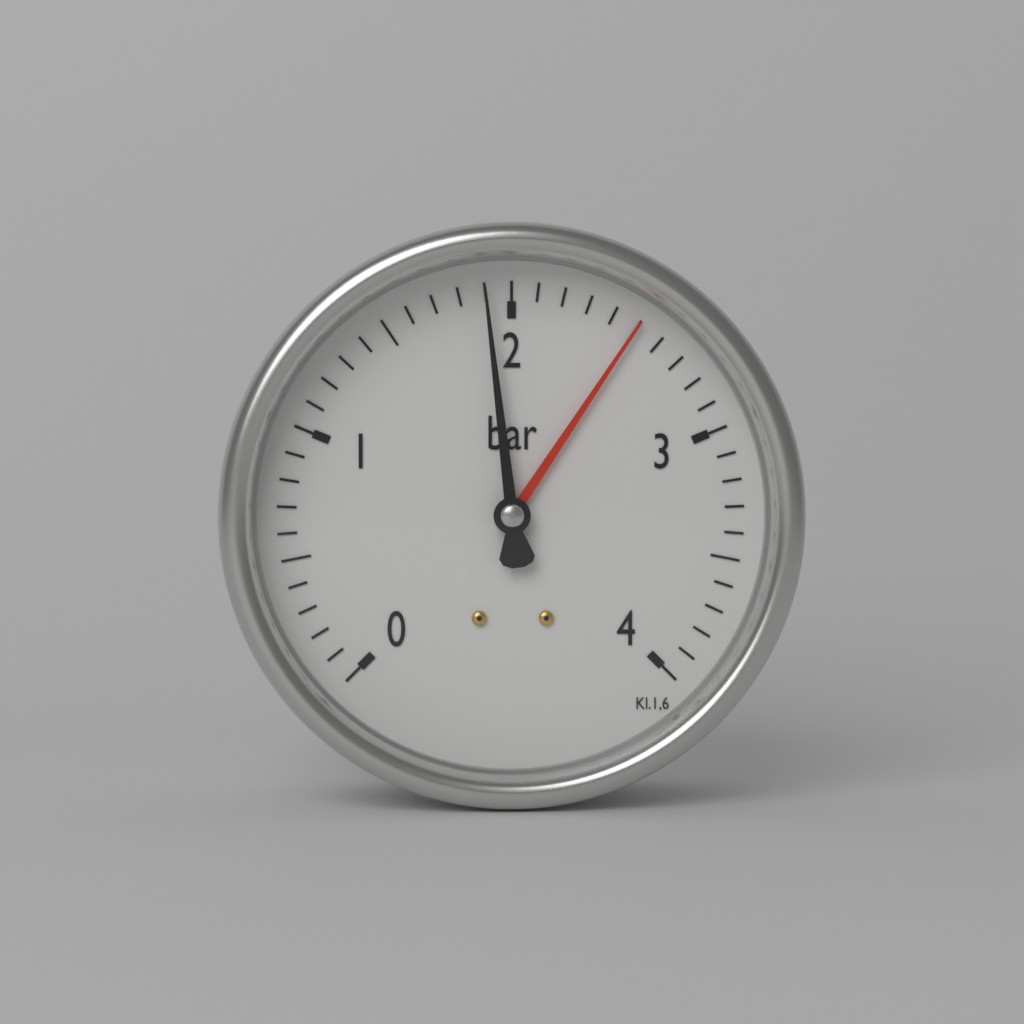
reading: 1.9 bar
